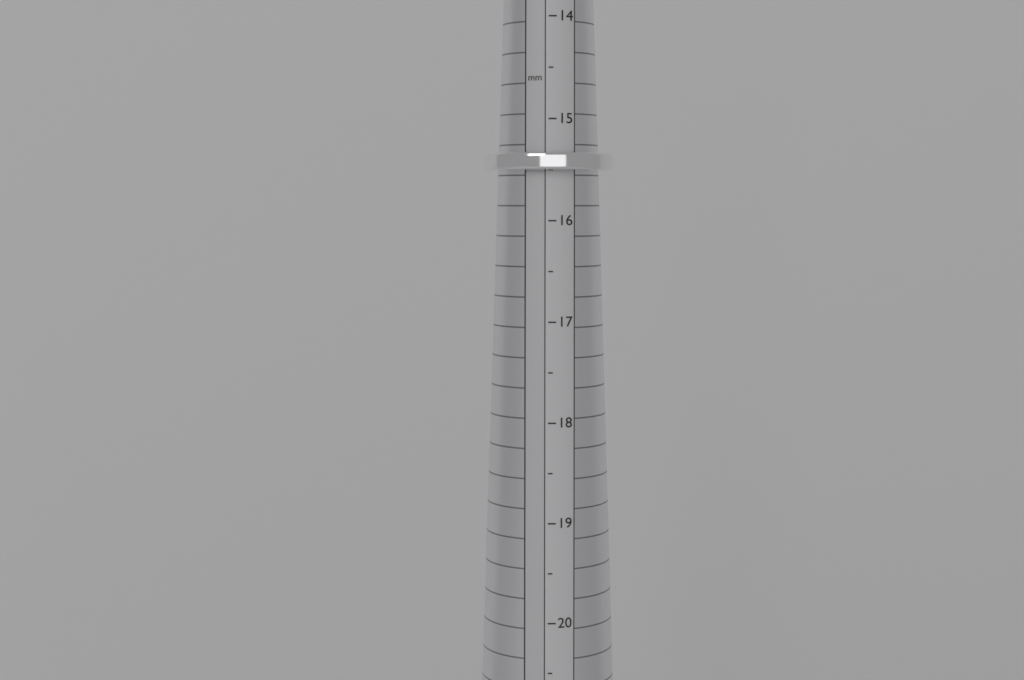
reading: 15.5 mm
